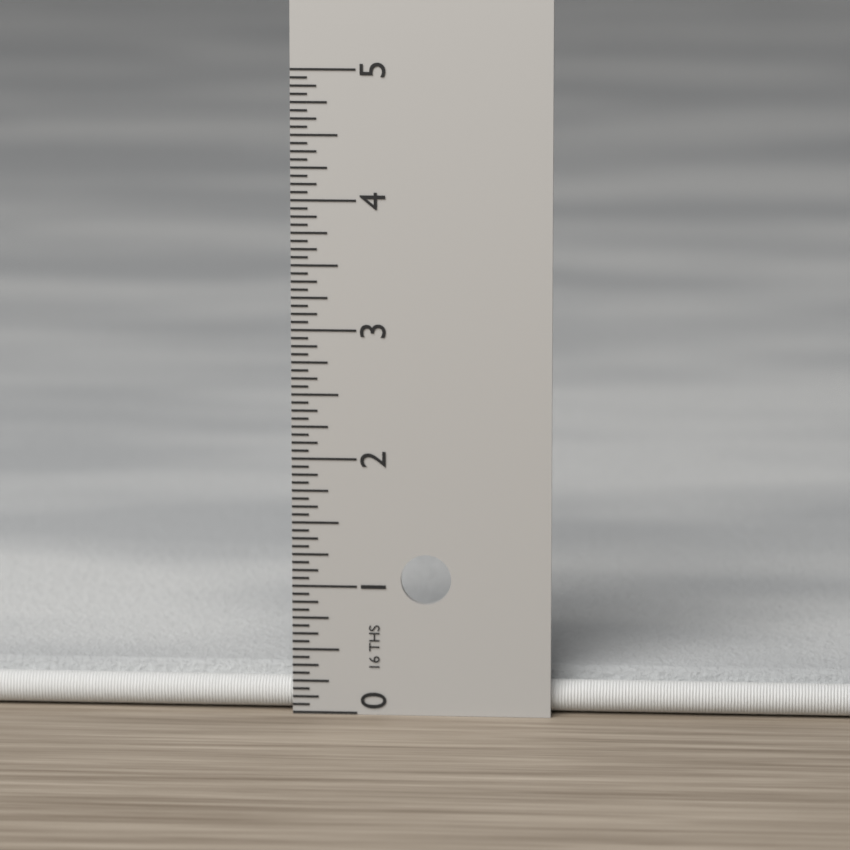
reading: 0.3125 in
